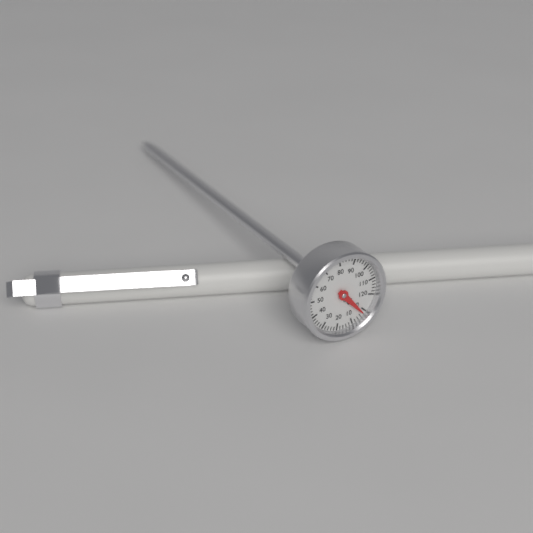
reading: 2 °C
